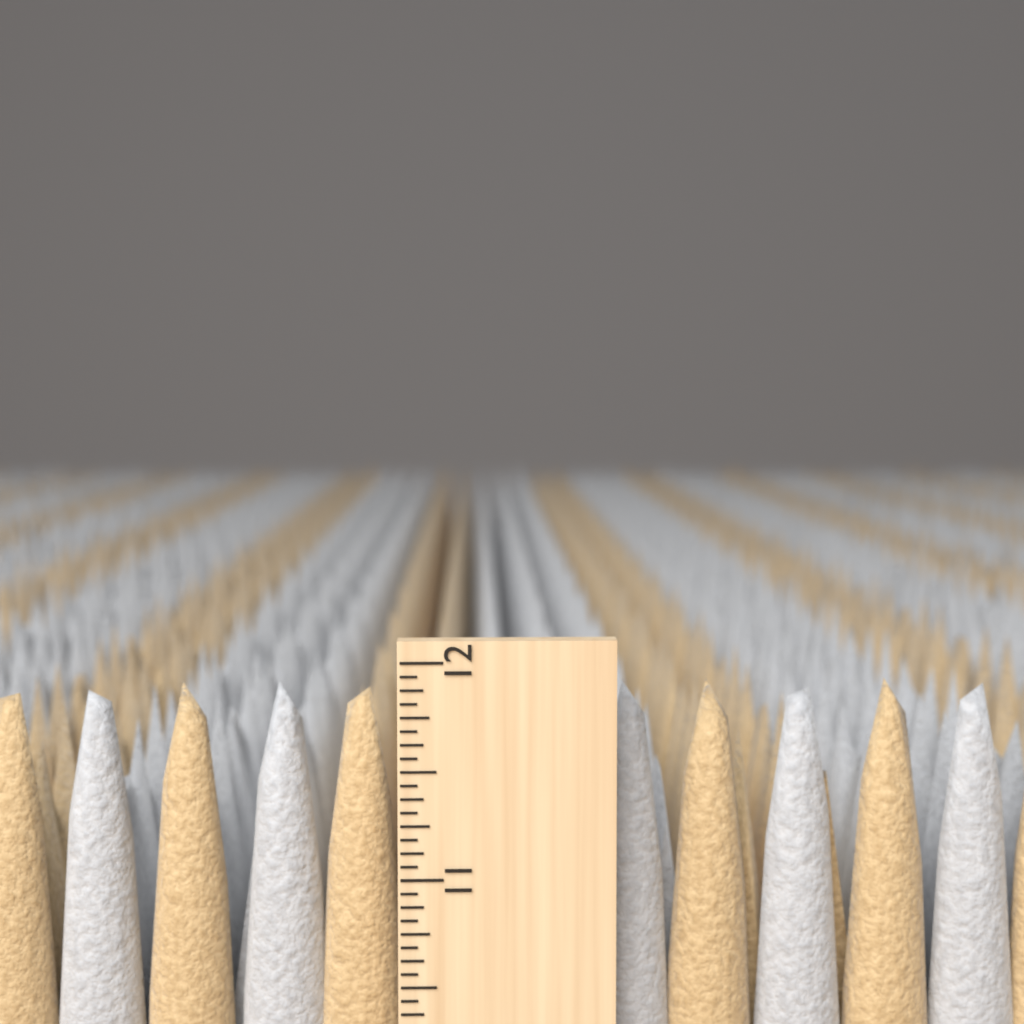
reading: 11.8750 inch
